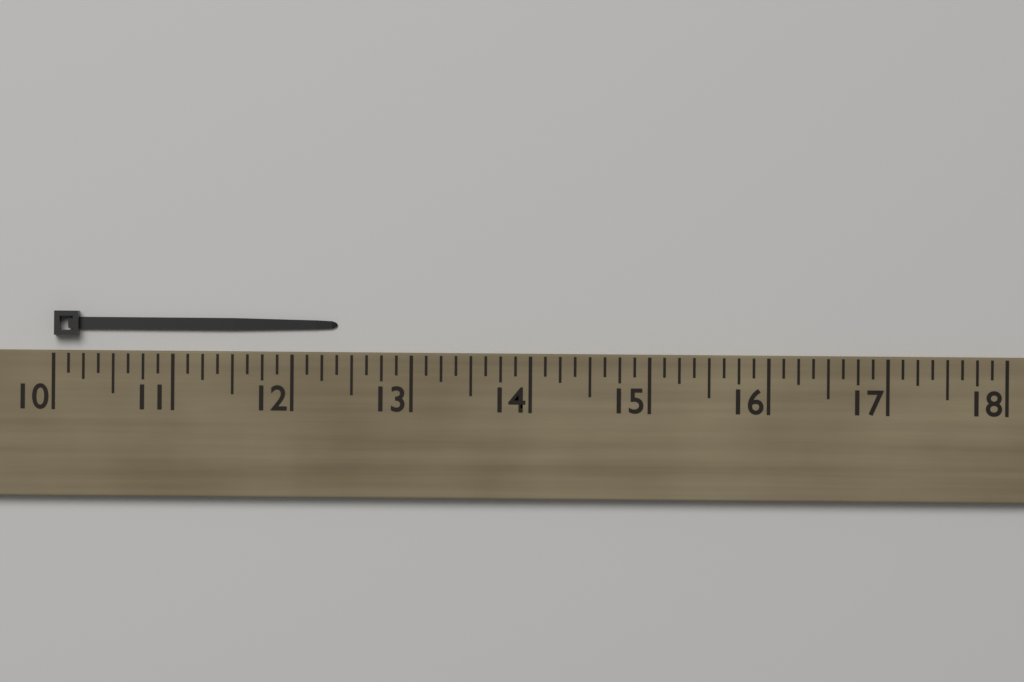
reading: 12.375 (no unit)
